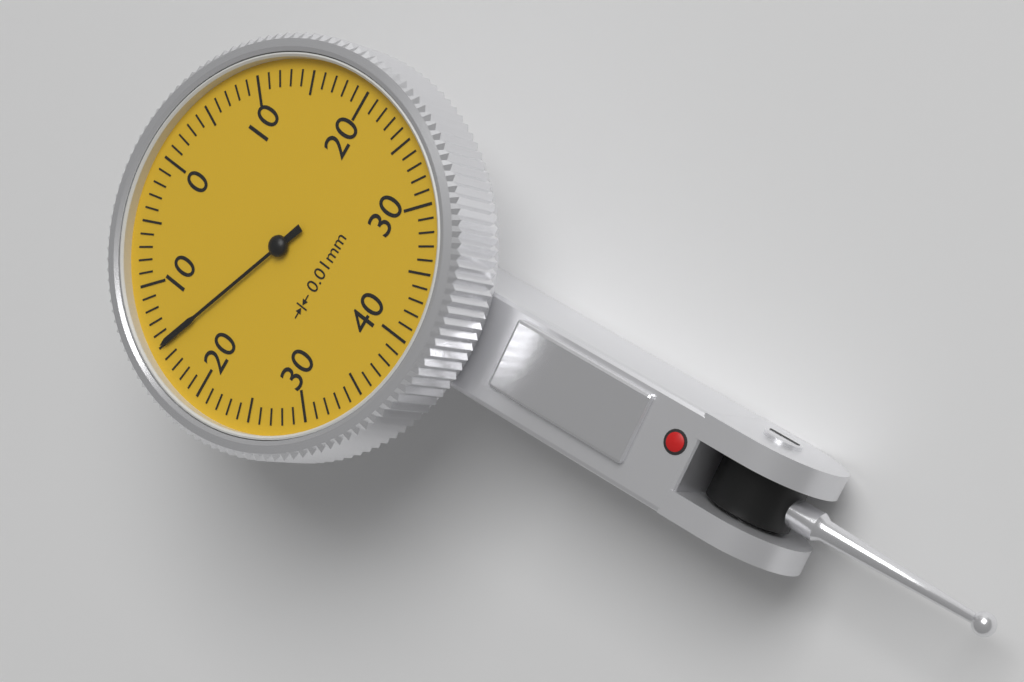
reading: 0.15 mm
